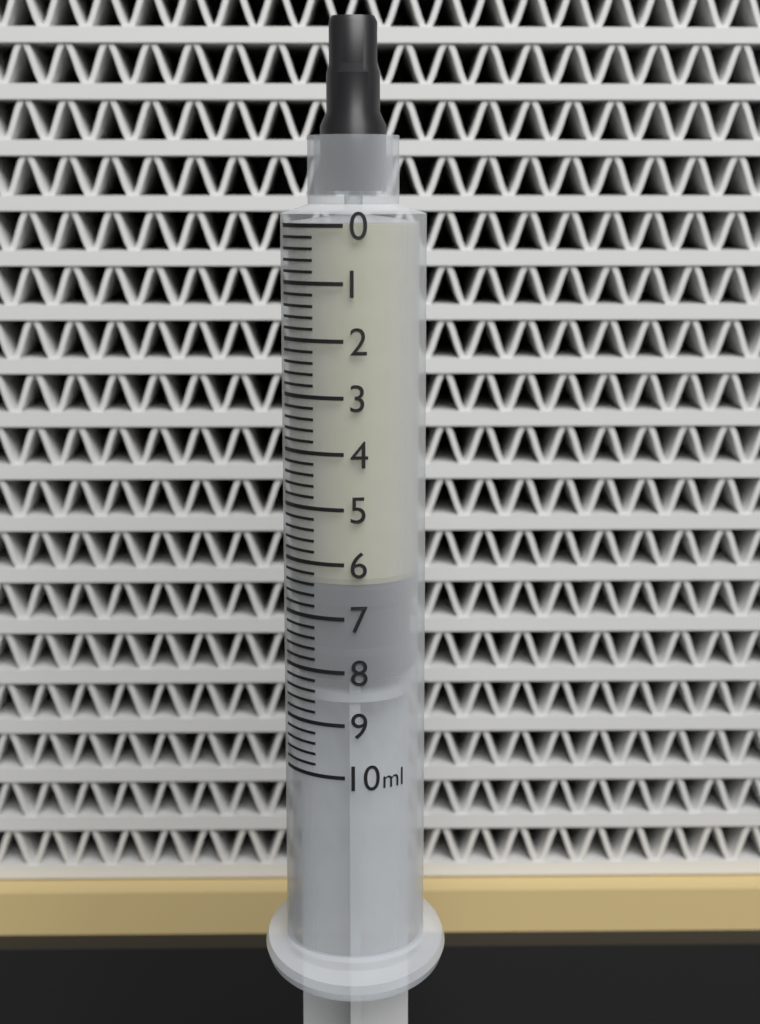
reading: 6.4 ml
